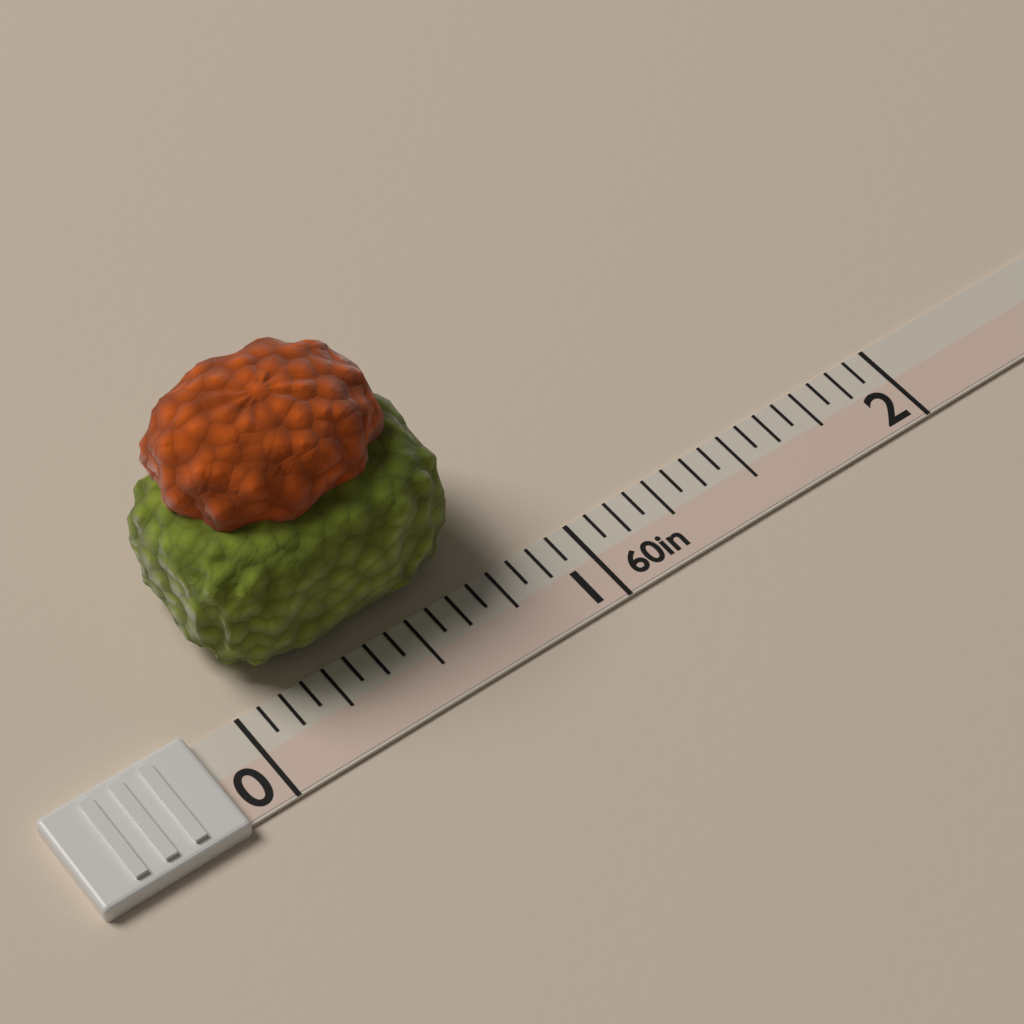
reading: 0.7500 in
